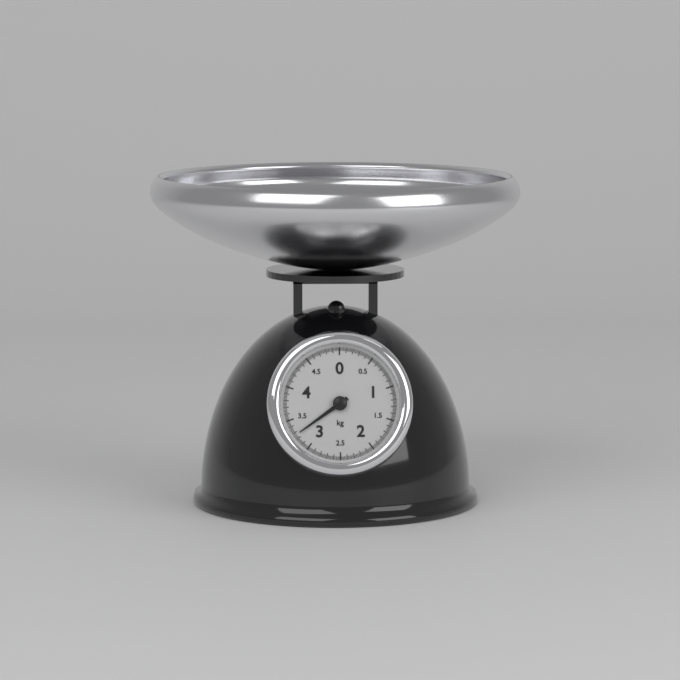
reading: 3.26 kg
